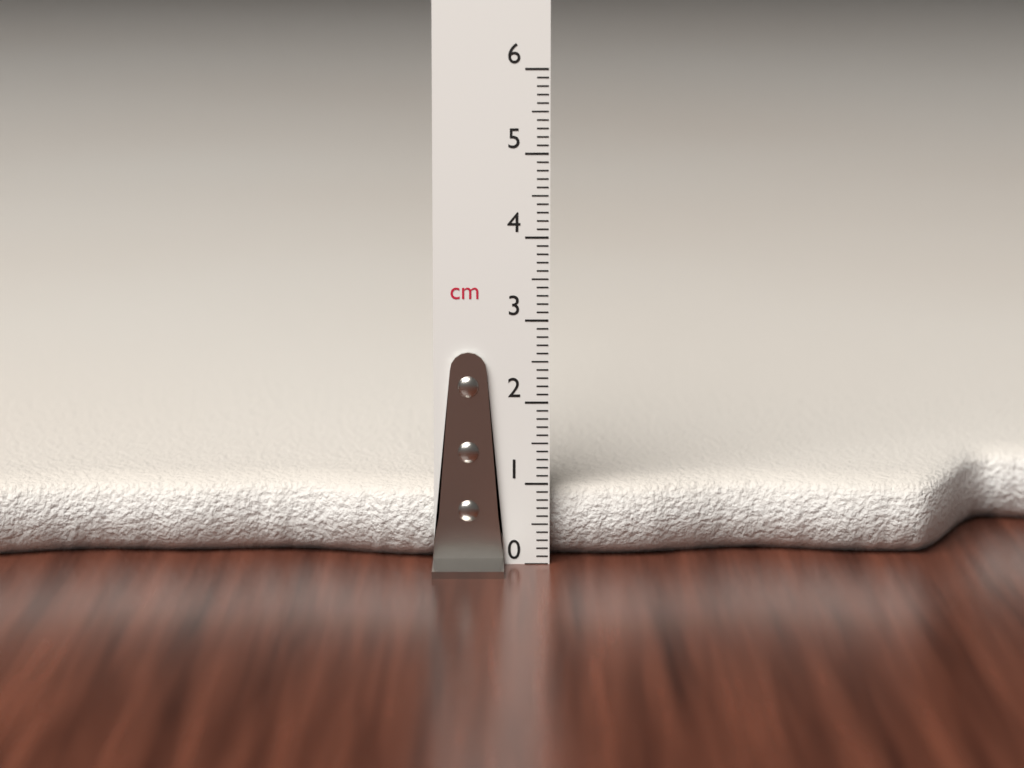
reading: 0.9 cm
